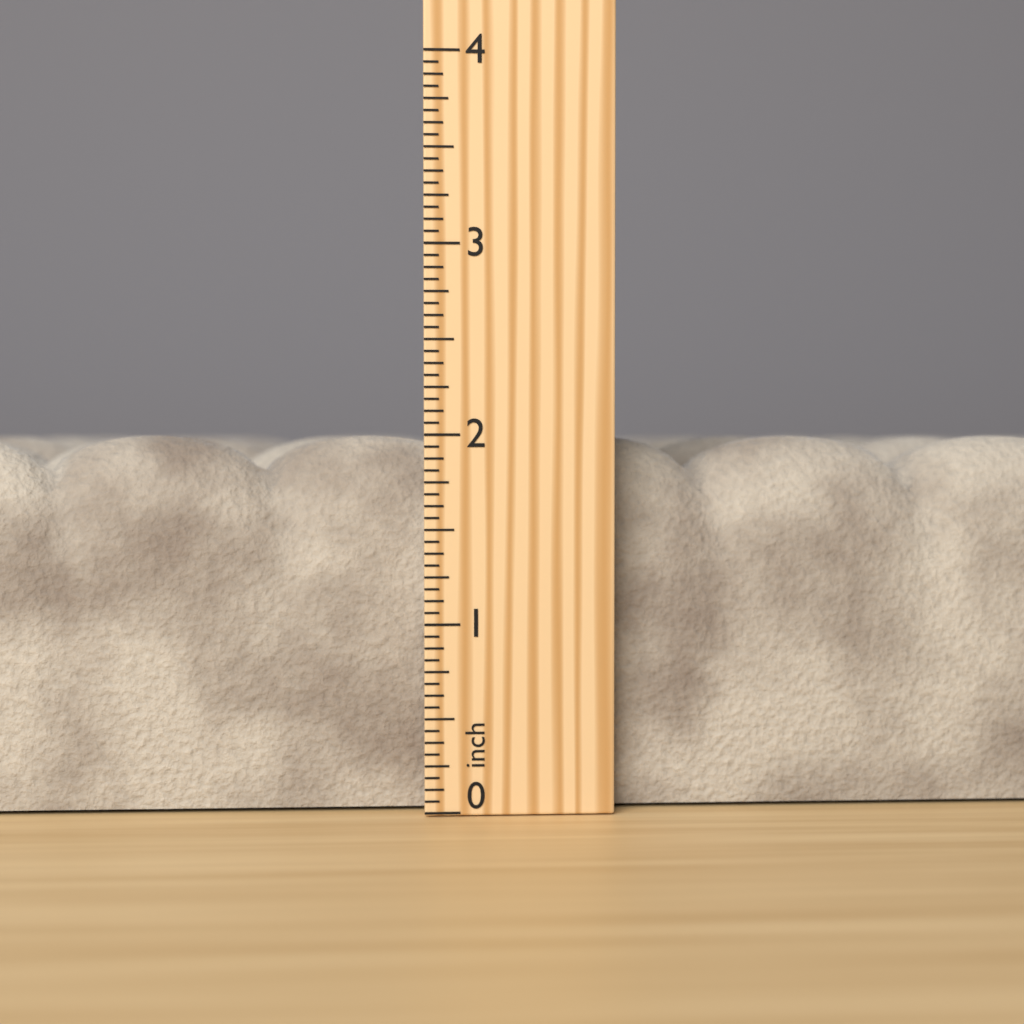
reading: 2.0000 inch
